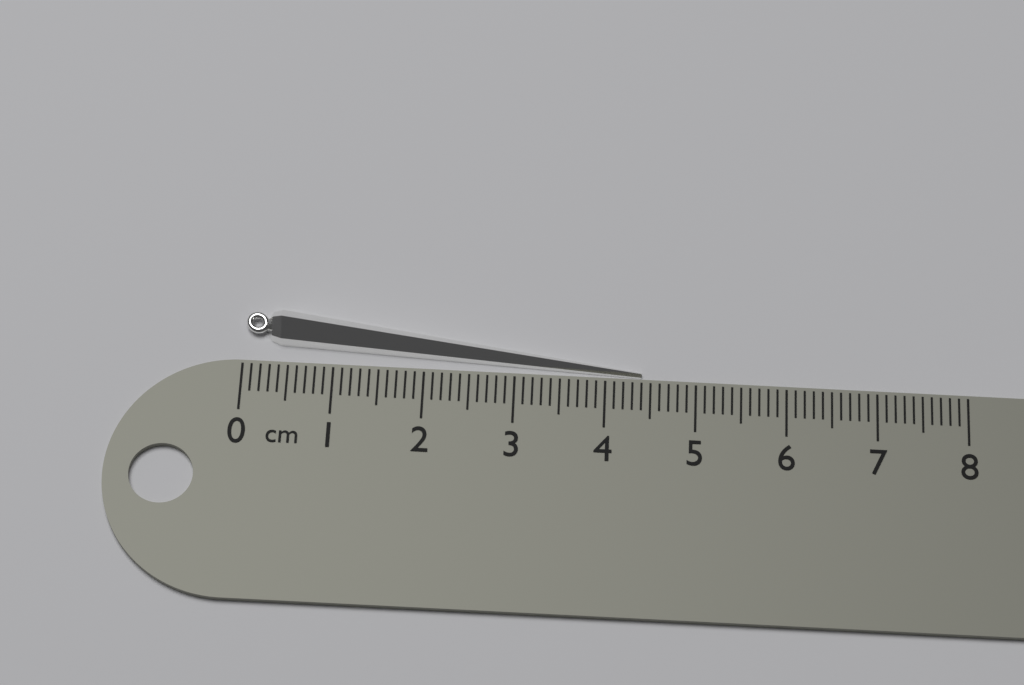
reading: 4.4 cm
